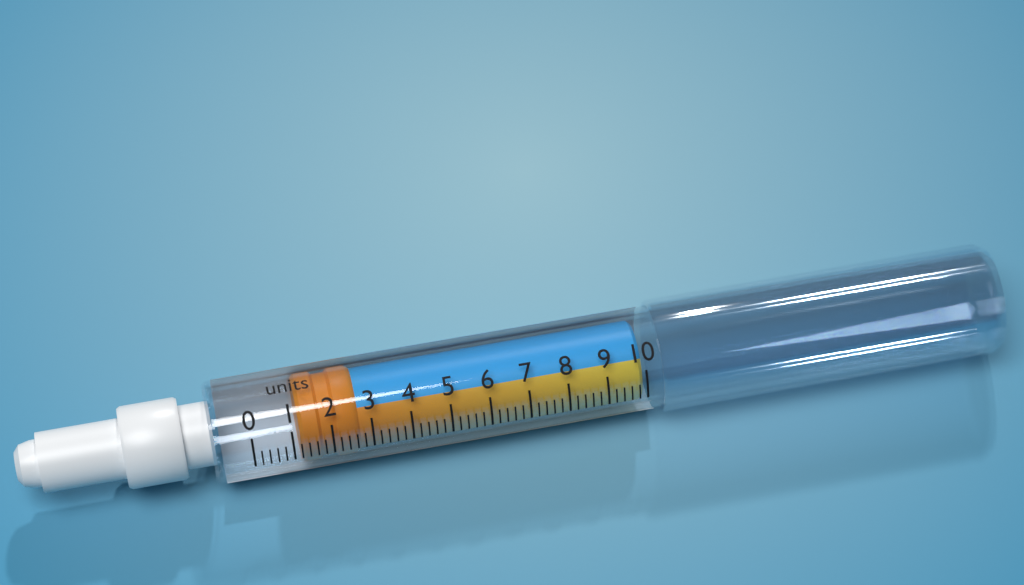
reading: 1.2 units
